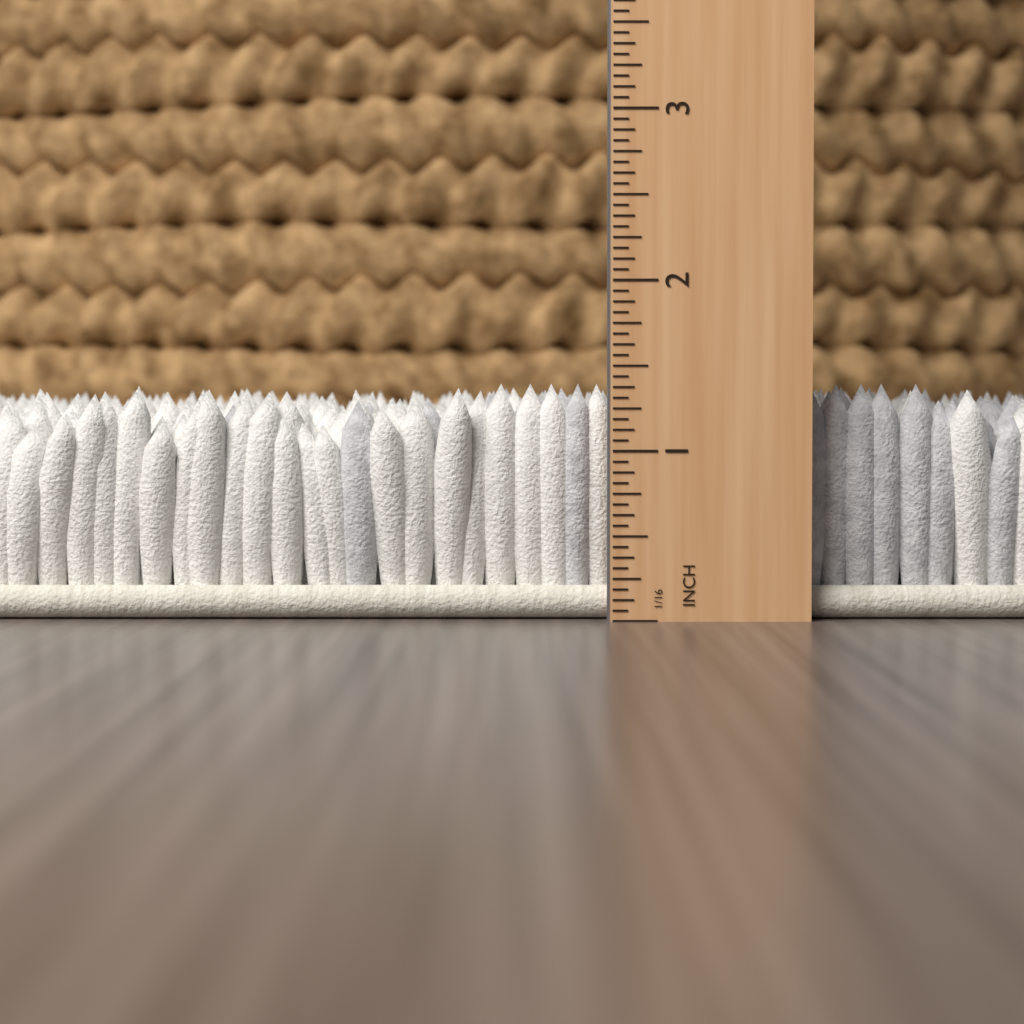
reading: 1.4000 in
